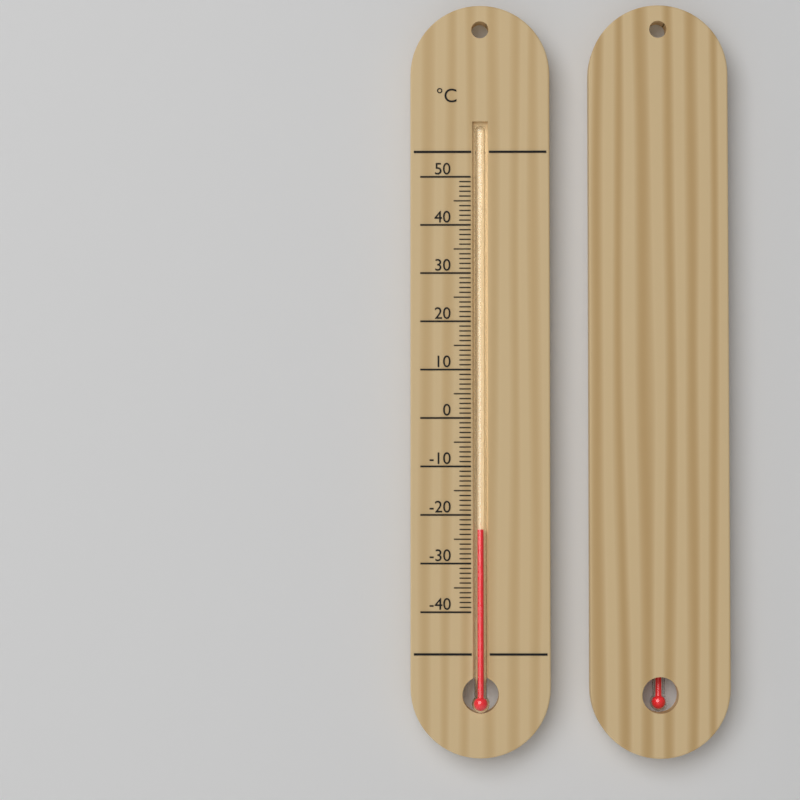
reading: -23 °C
